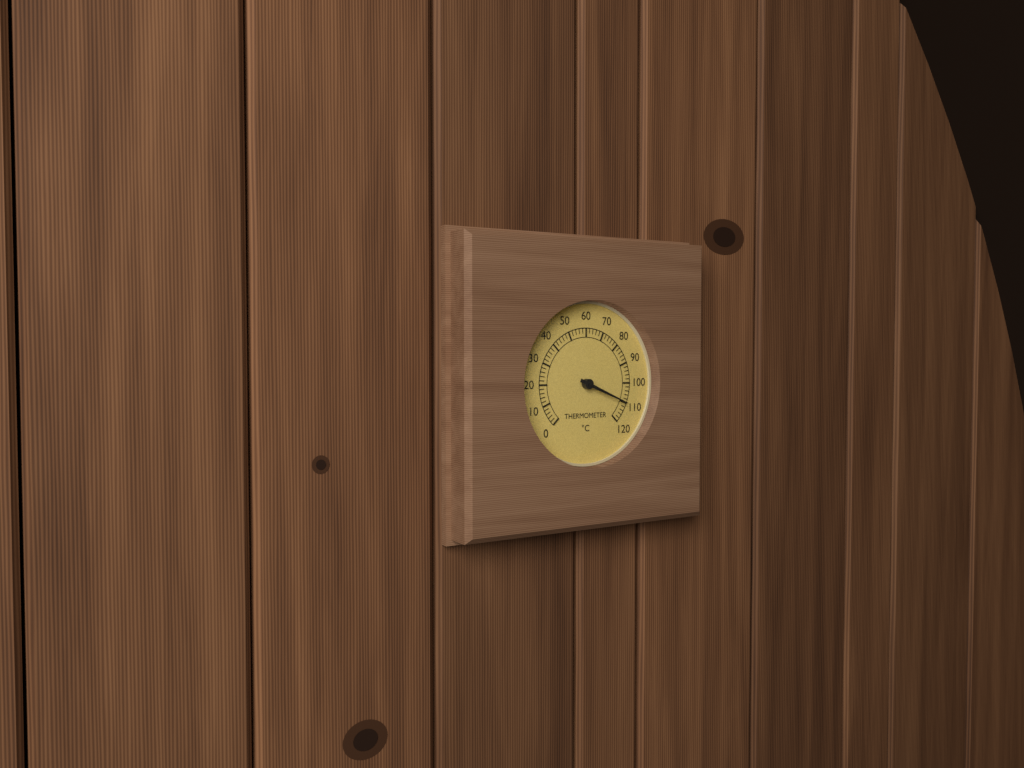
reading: 110 °C
